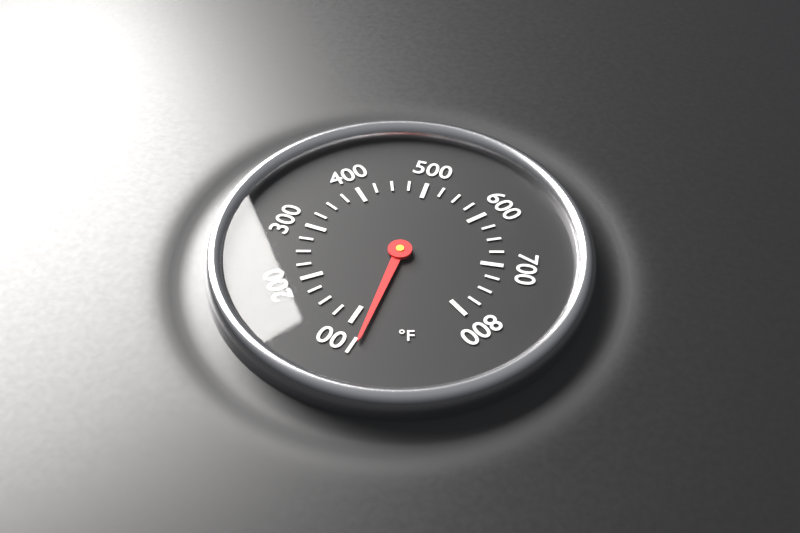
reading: 80 °F
